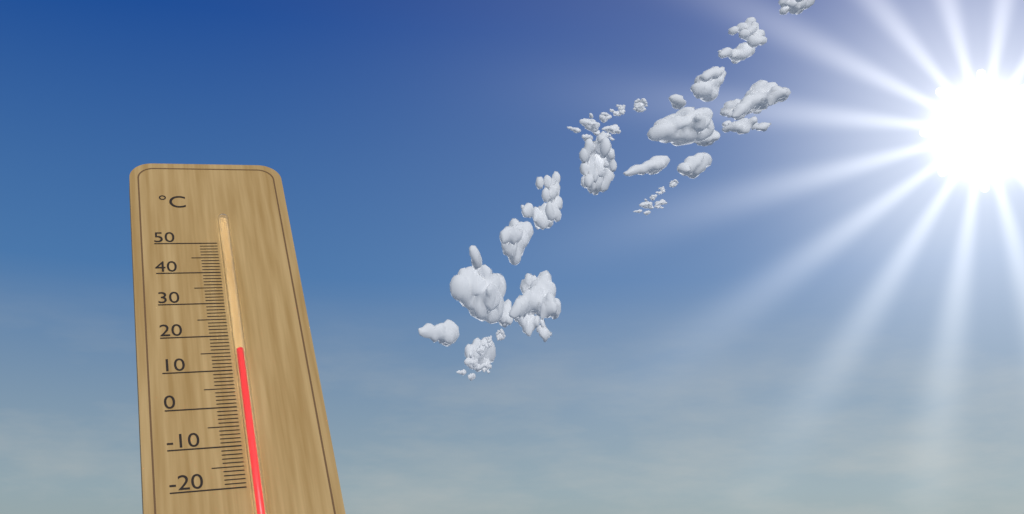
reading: 15 °C
